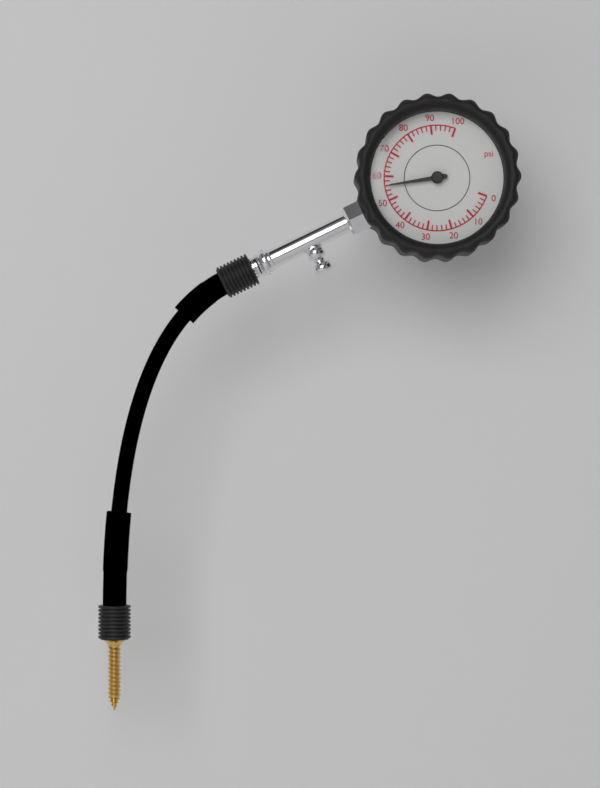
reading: 56 psi
